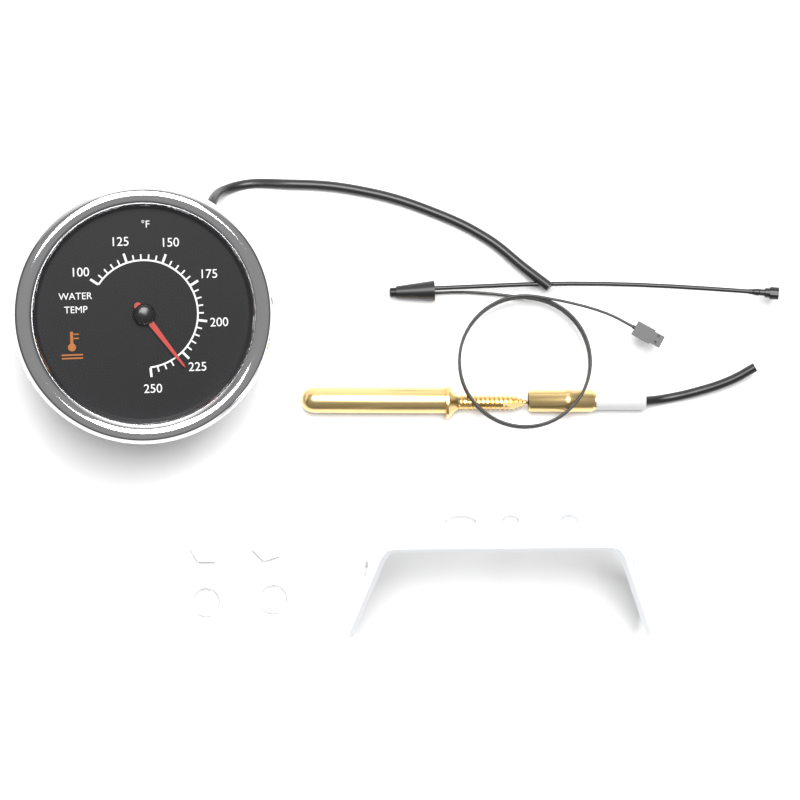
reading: 230 °F
